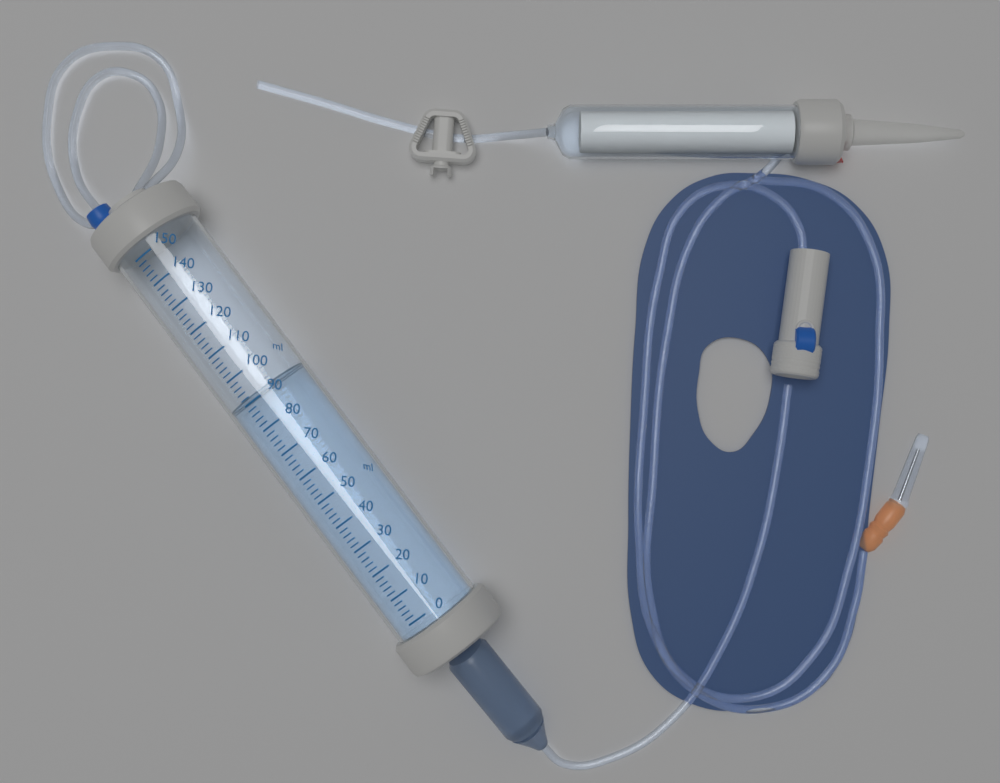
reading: 92 ml
